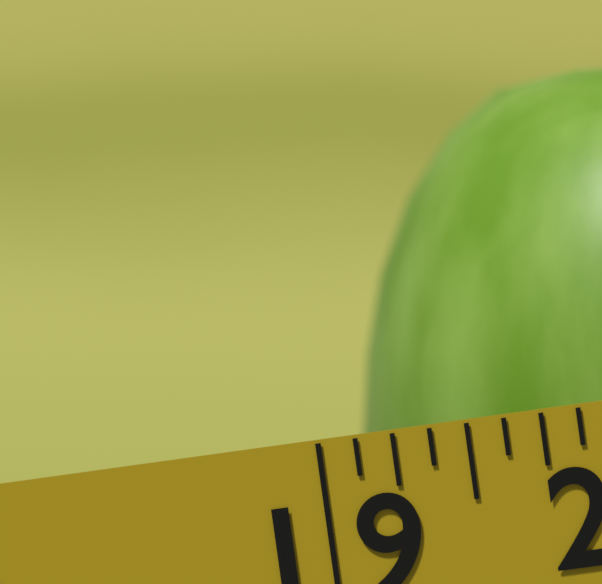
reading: 19.125 (no unit)
